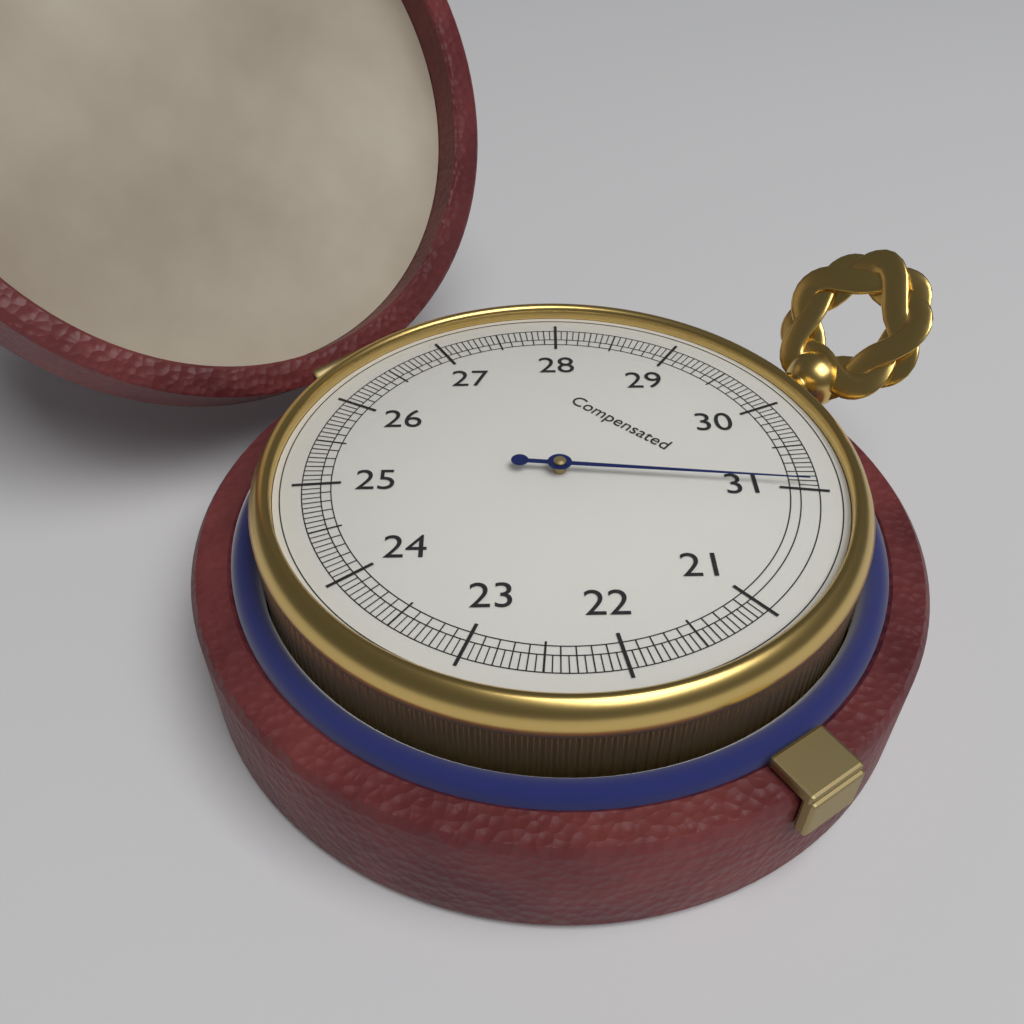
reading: 30.95 (no unit)
